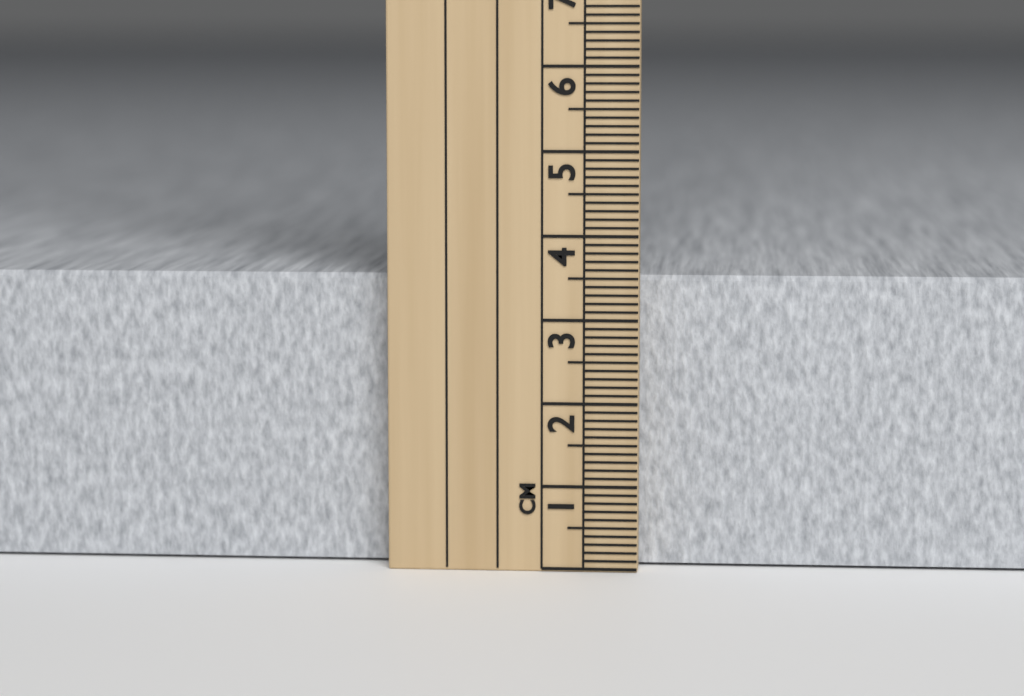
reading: 3.5 cm
